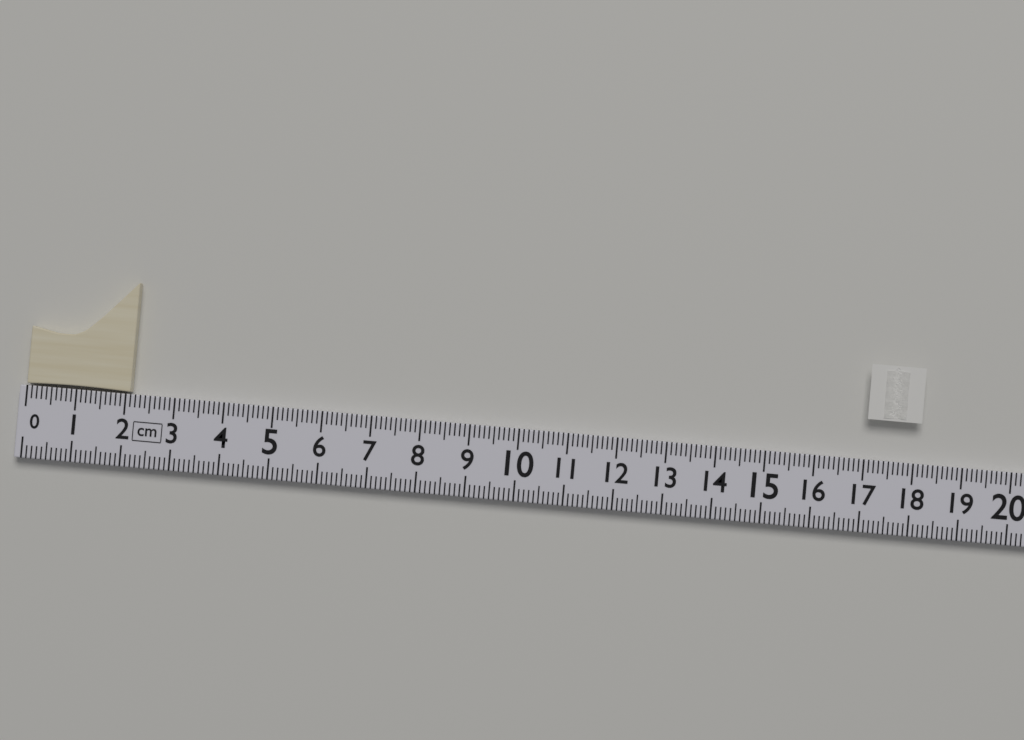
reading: 2.1 cm
